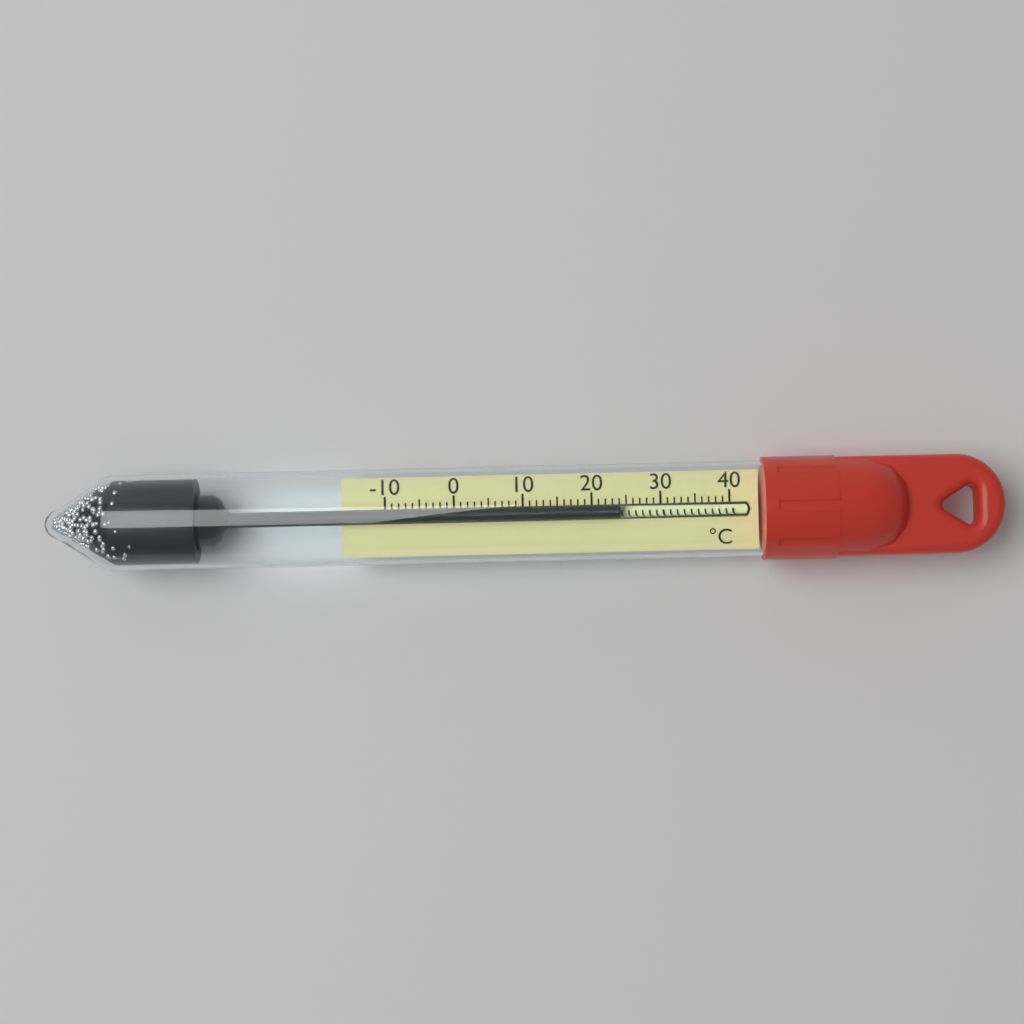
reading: 24 °C
